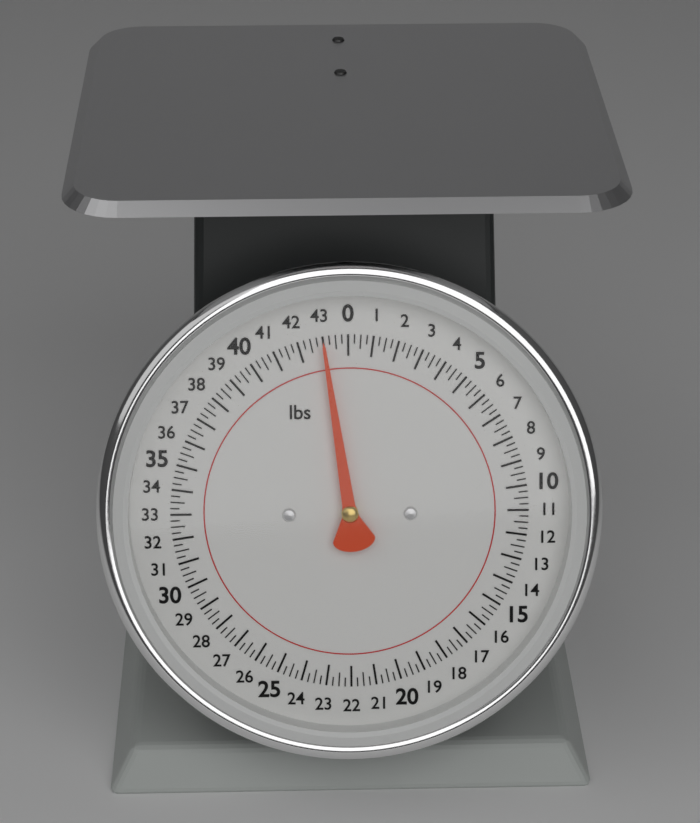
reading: 43.00 lbs
